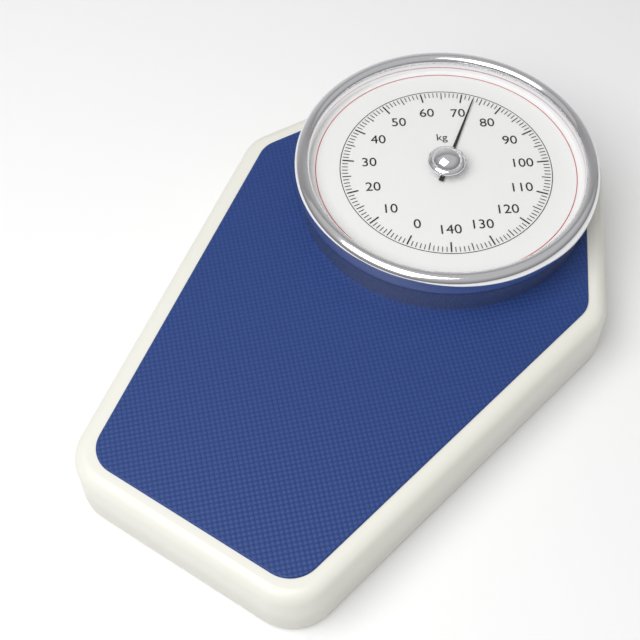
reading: 73 kg
